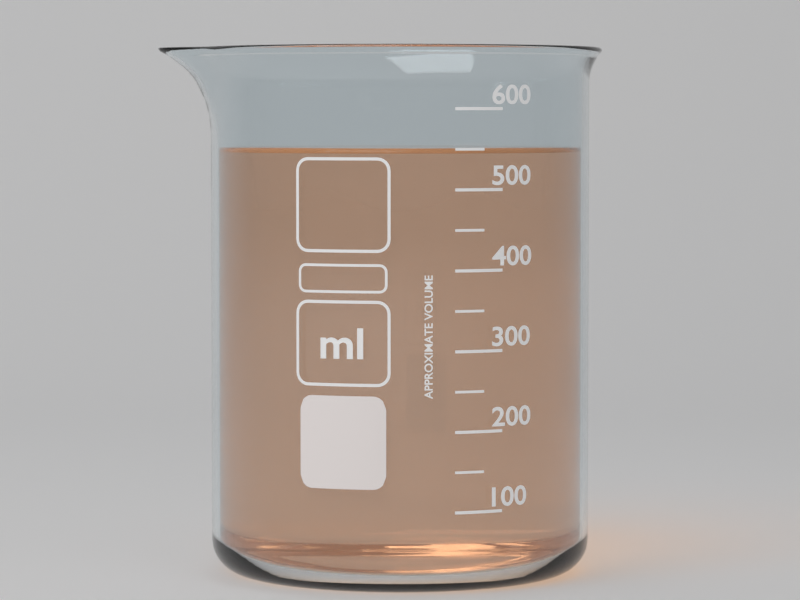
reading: 550 ml
